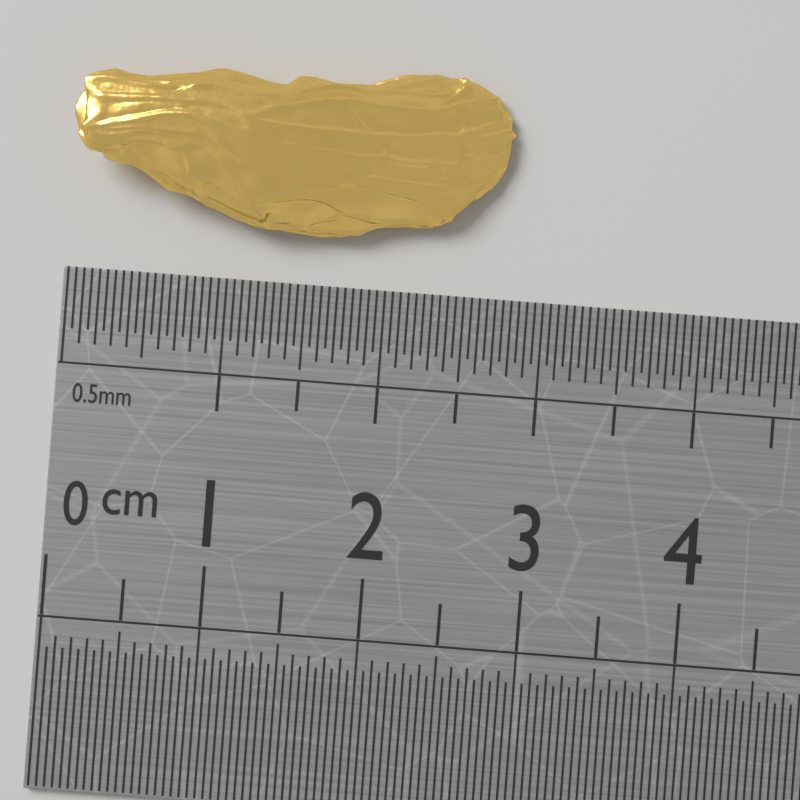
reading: 2.75 cm
